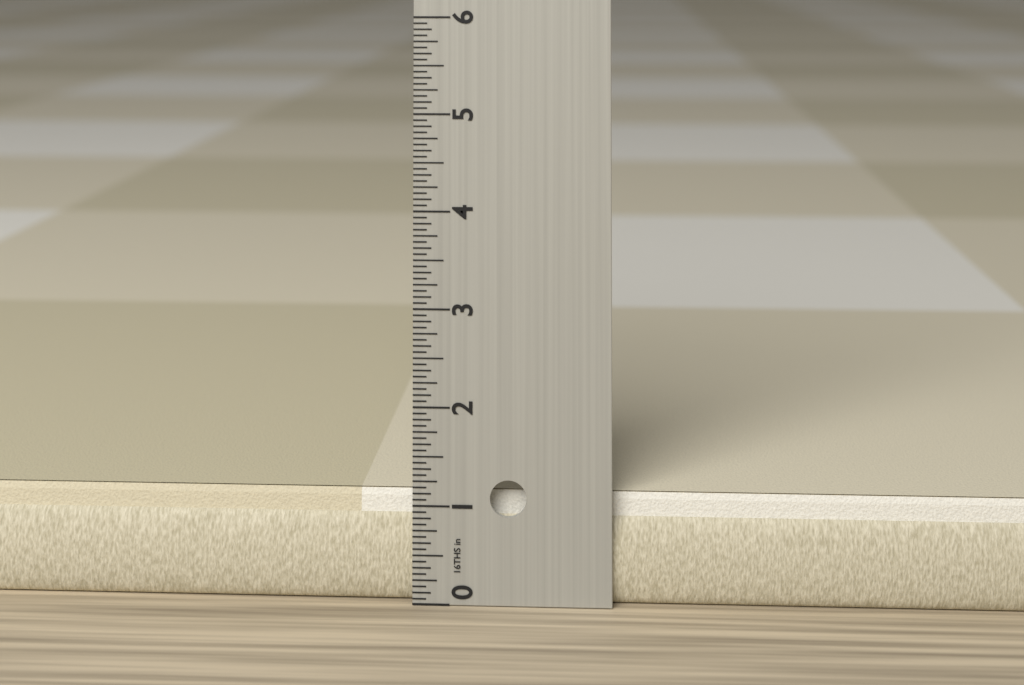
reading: 1.1250 in
